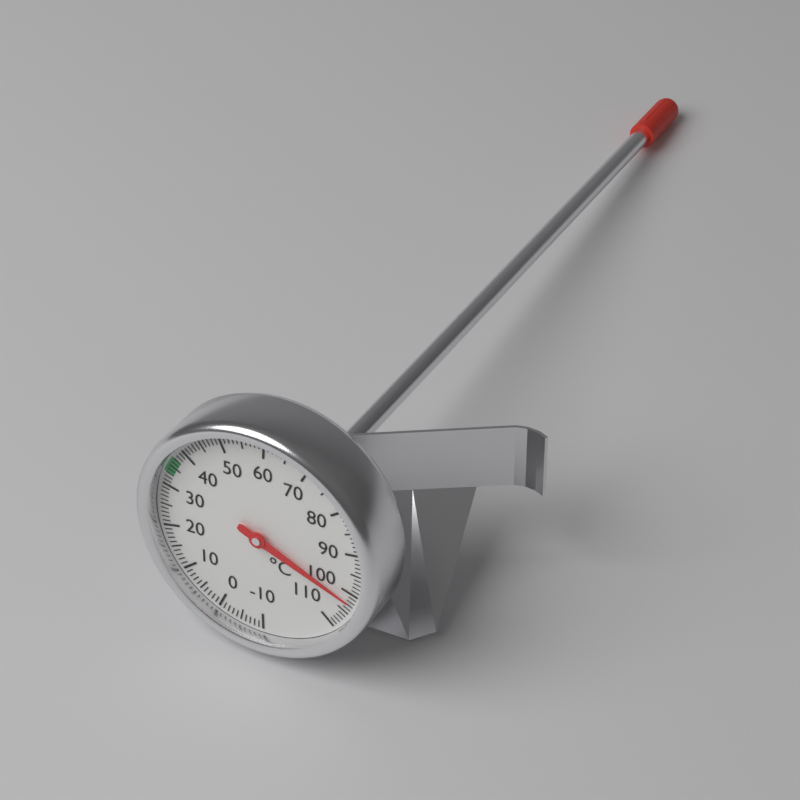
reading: 102 °C
